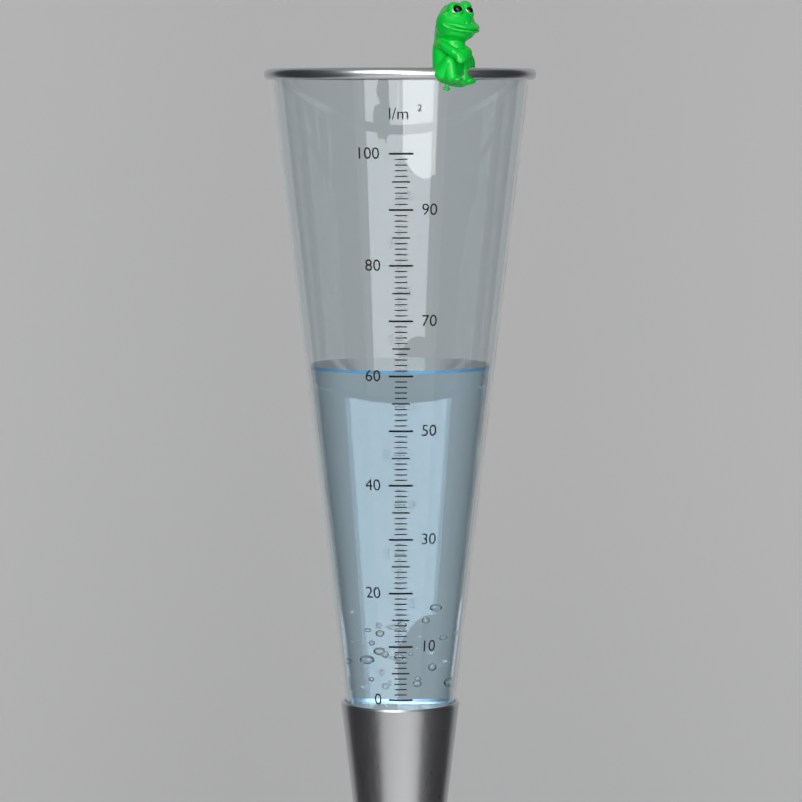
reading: 61 l/m²
